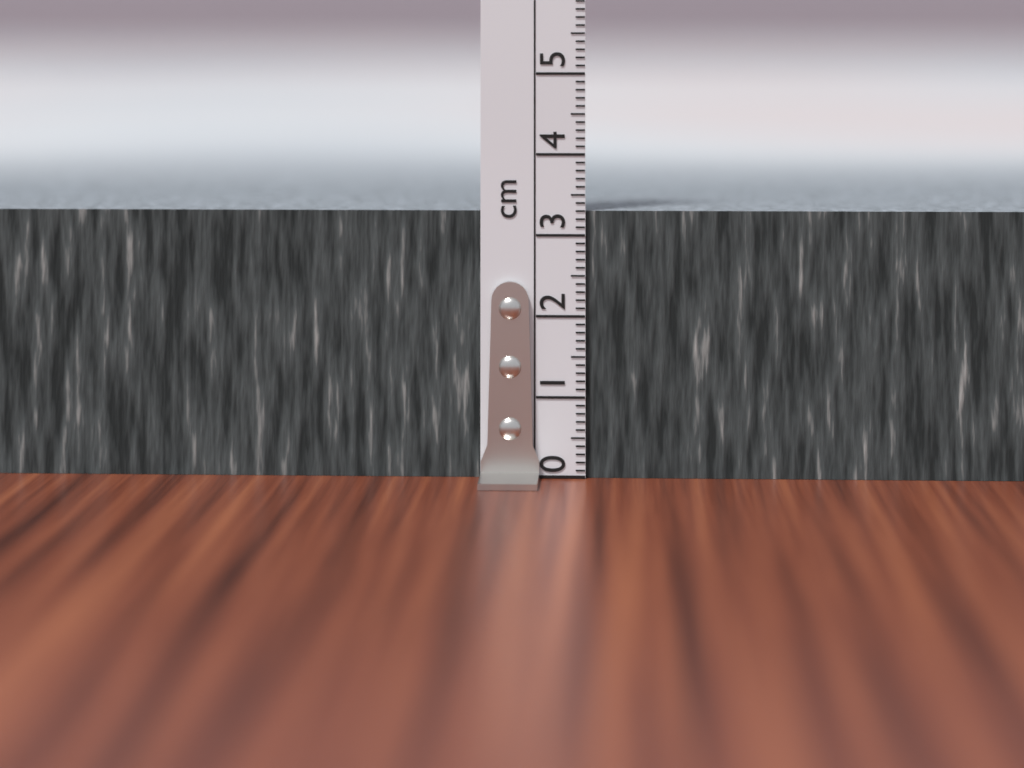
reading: 3.3 cm
